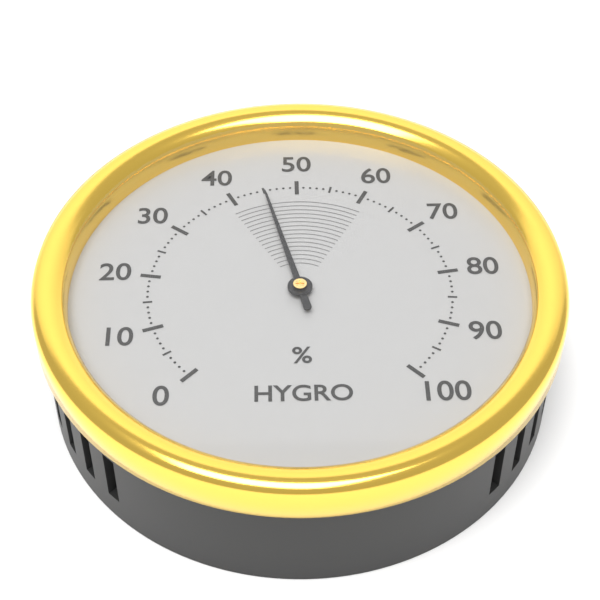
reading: 45 %
